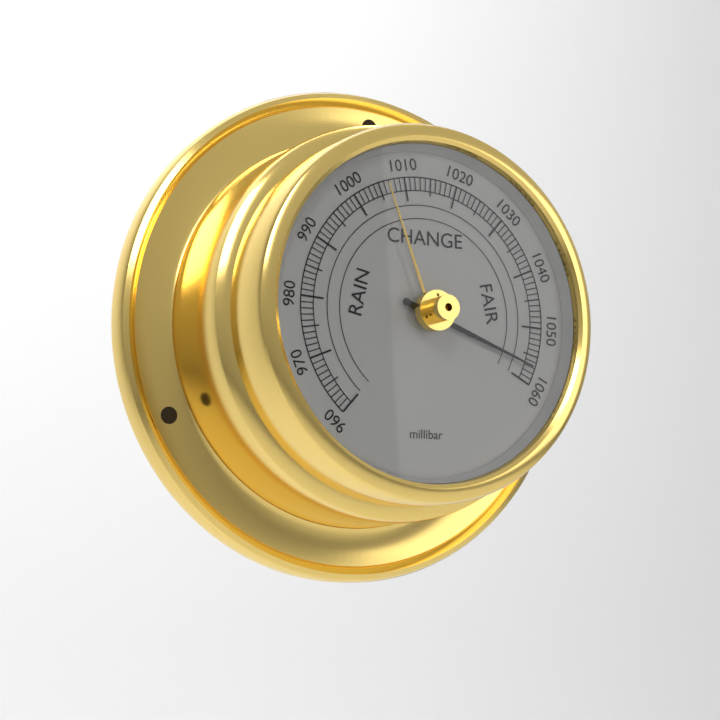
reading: 1057 millibar
